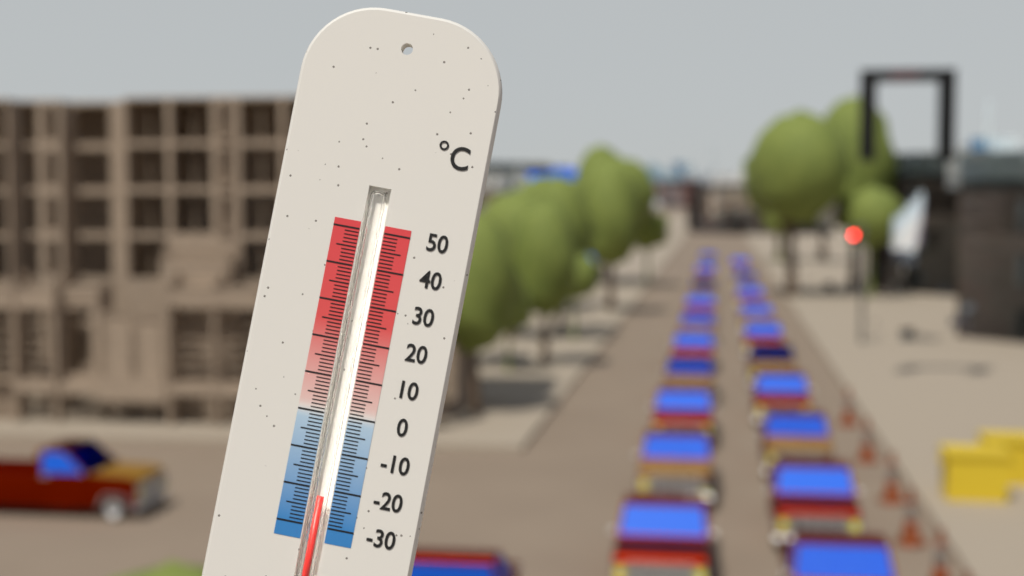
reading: -22 °C
